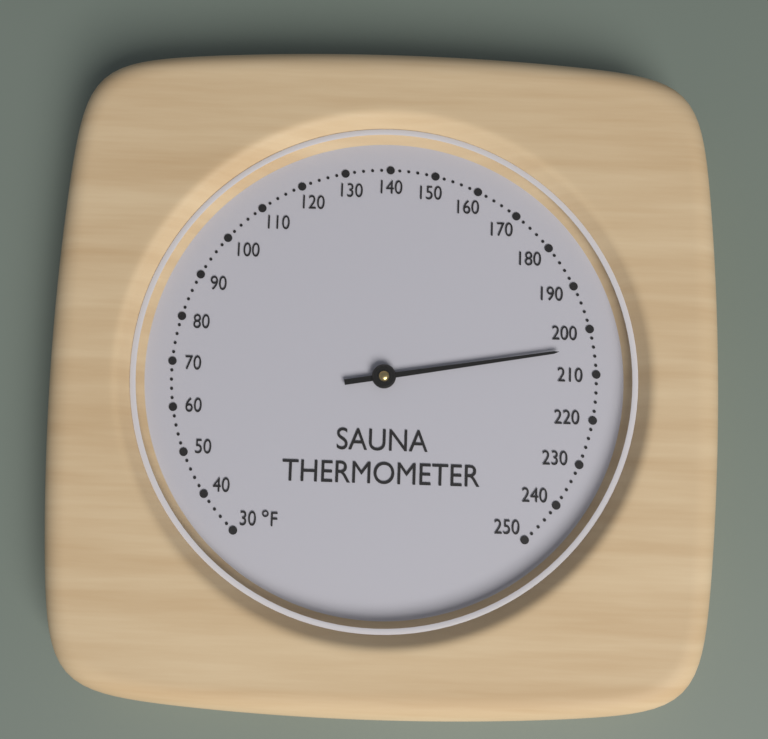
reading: 204 °F
